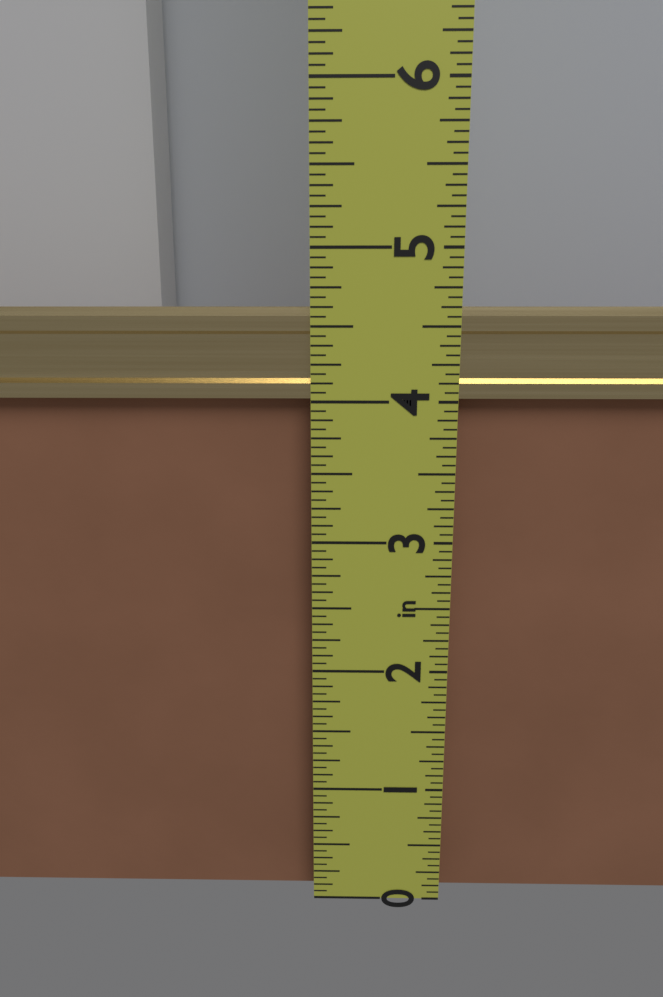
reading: 4.6250 in
